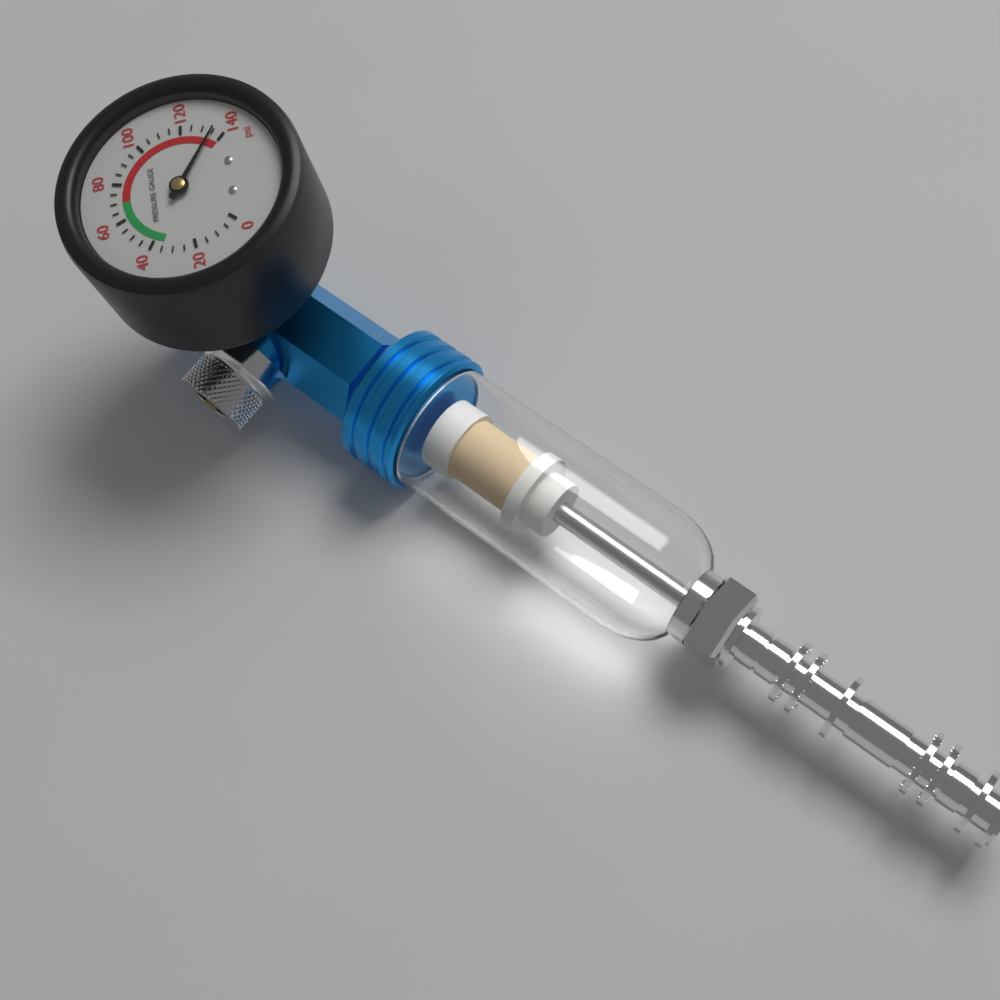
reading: 135 psi
